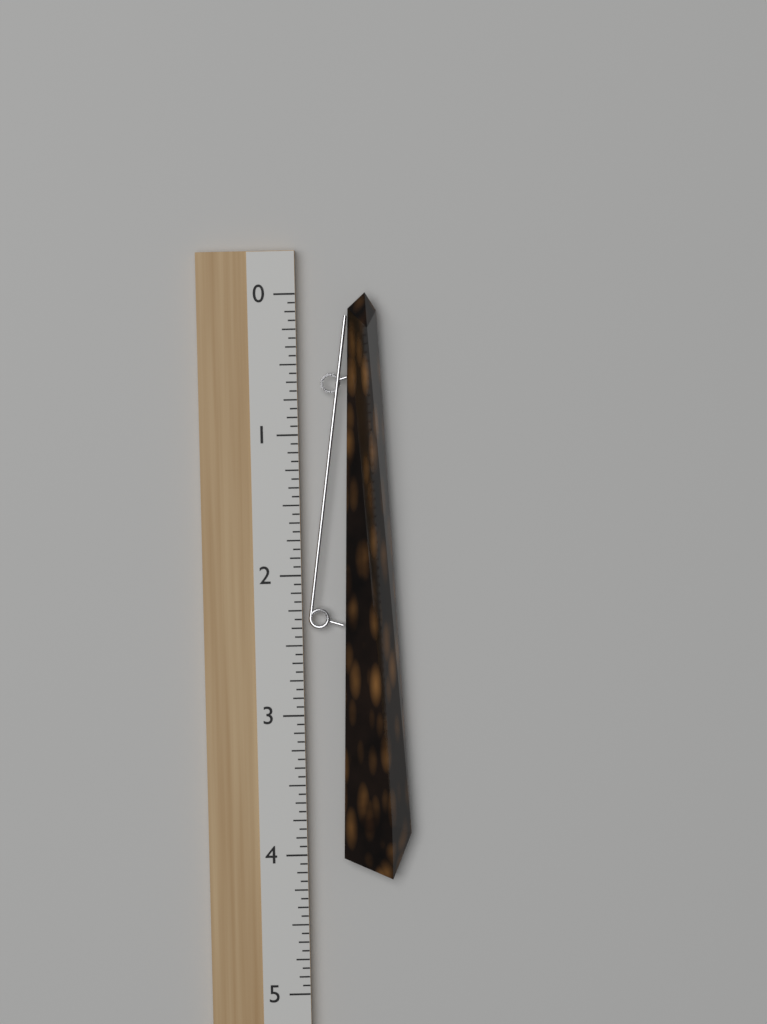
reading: 4.1875 (no unit)
